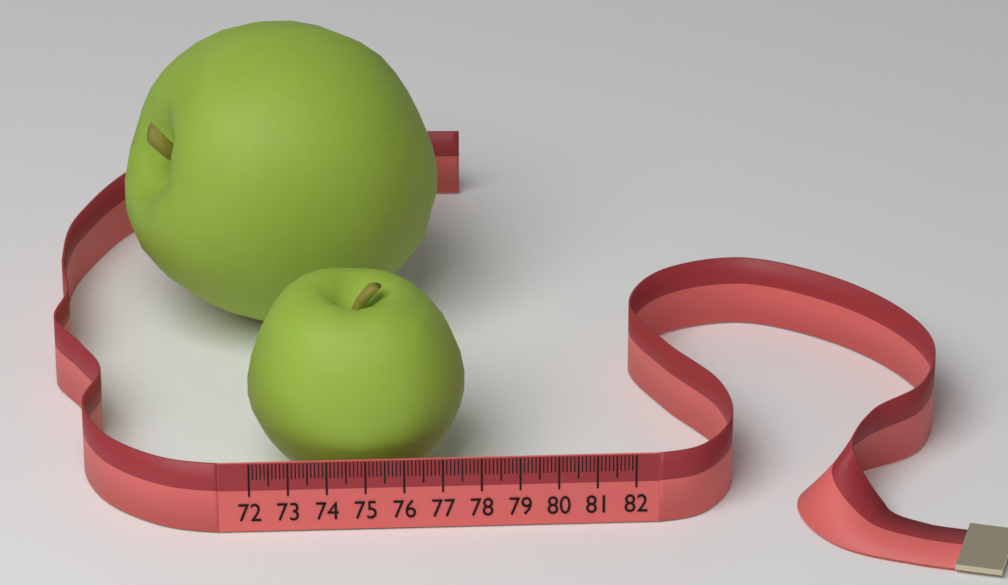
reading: 77.7 (no unit)
